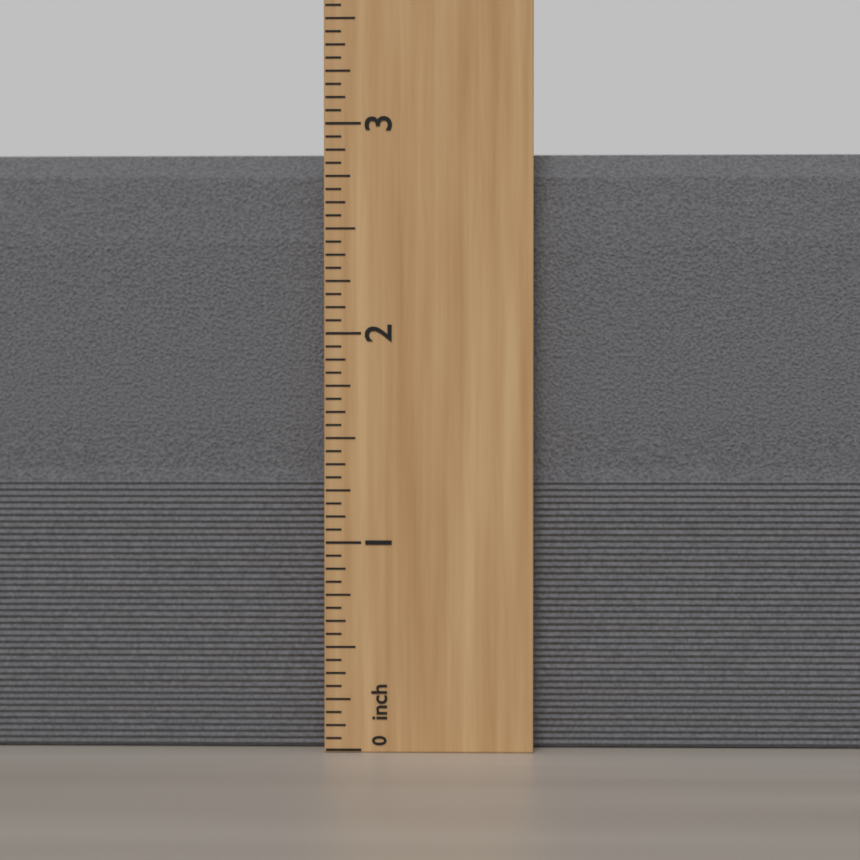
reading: 2.8750 inch
